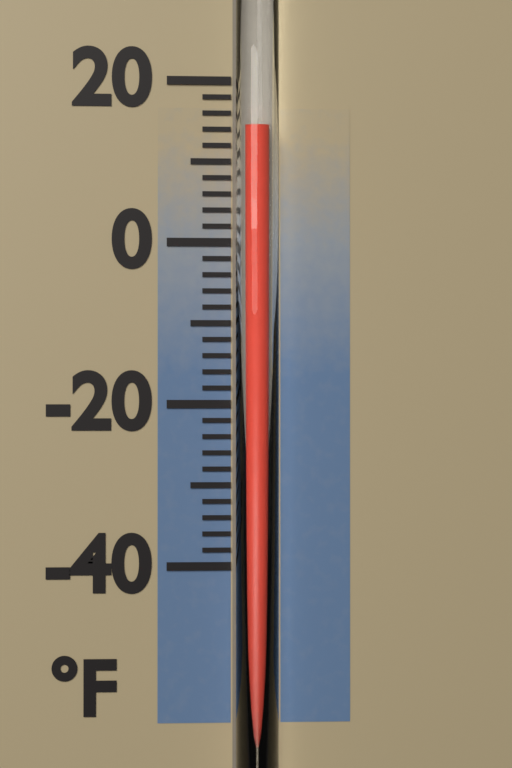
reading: 14 °F
